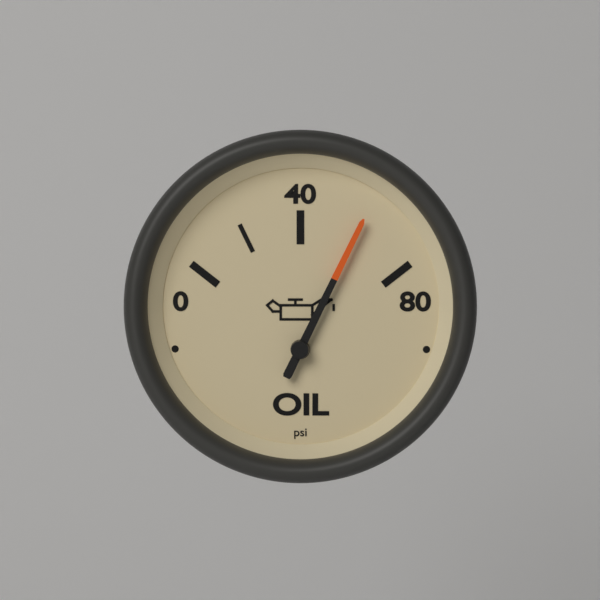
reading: 60 psi
